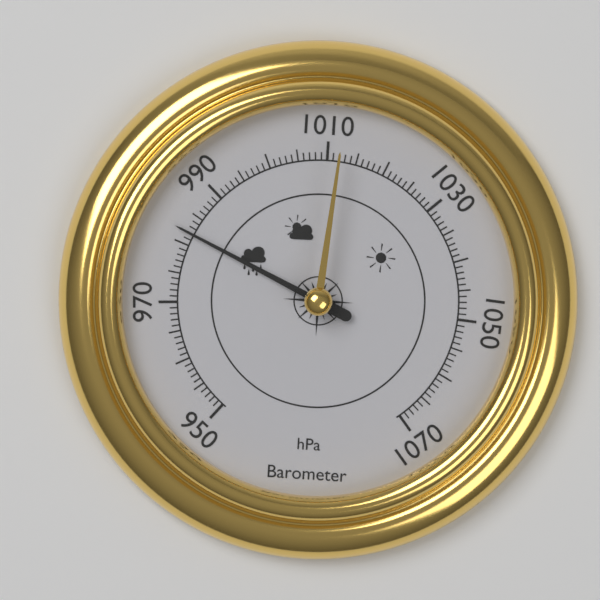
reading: 982 hPa
